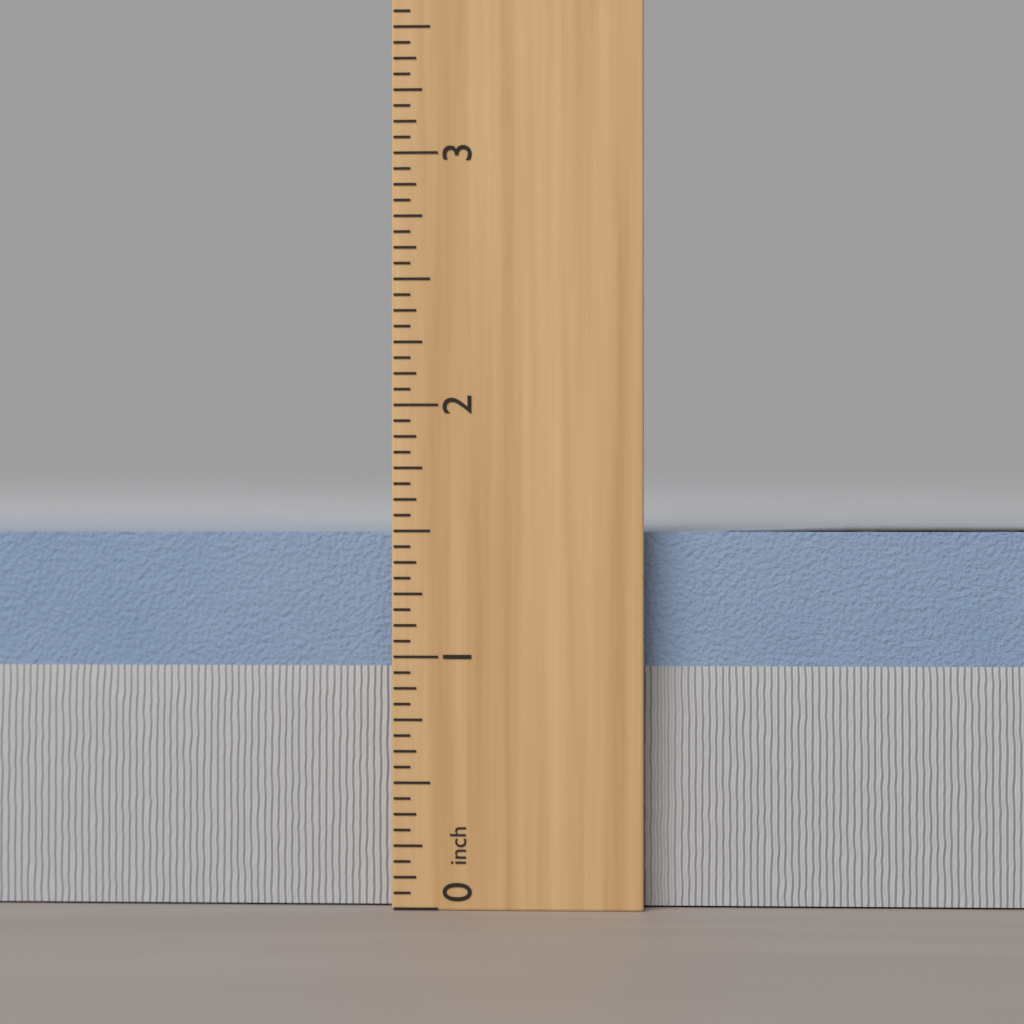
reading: 1.5000 inch
